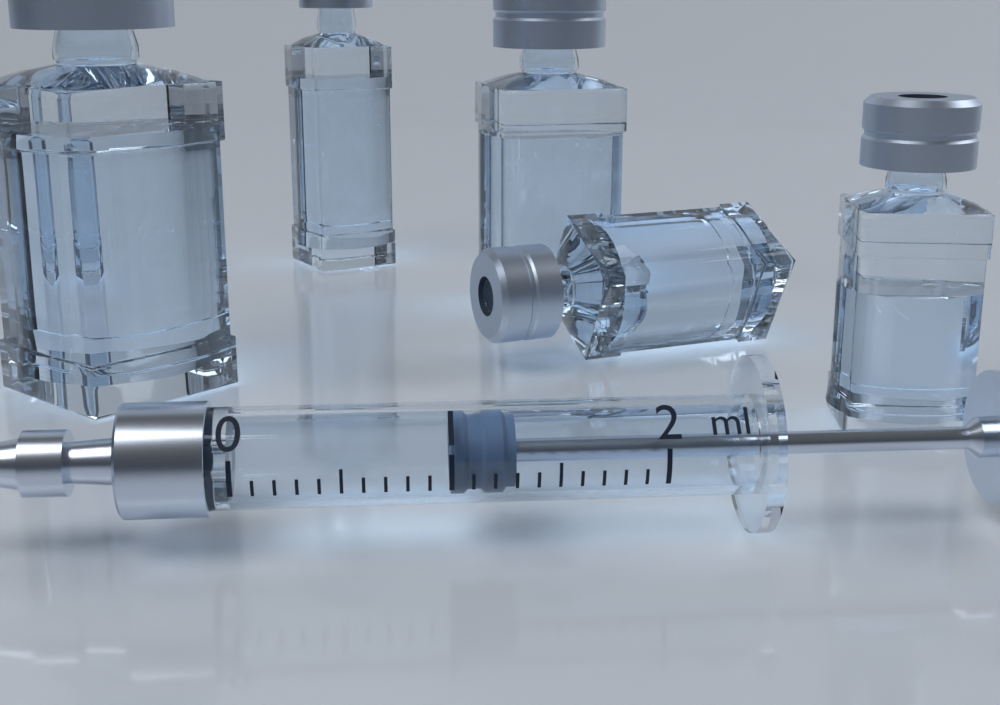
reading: 1.0 ml
